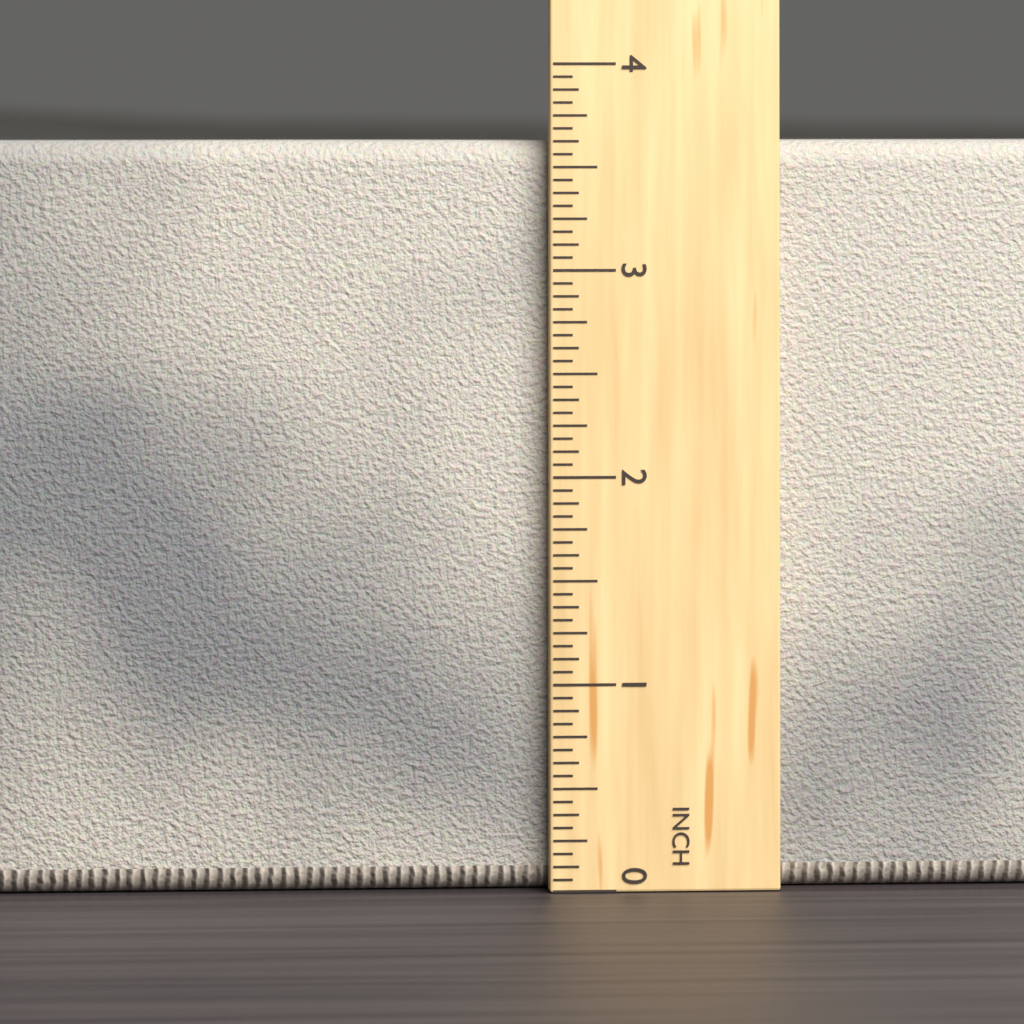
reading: 3.6250 in
